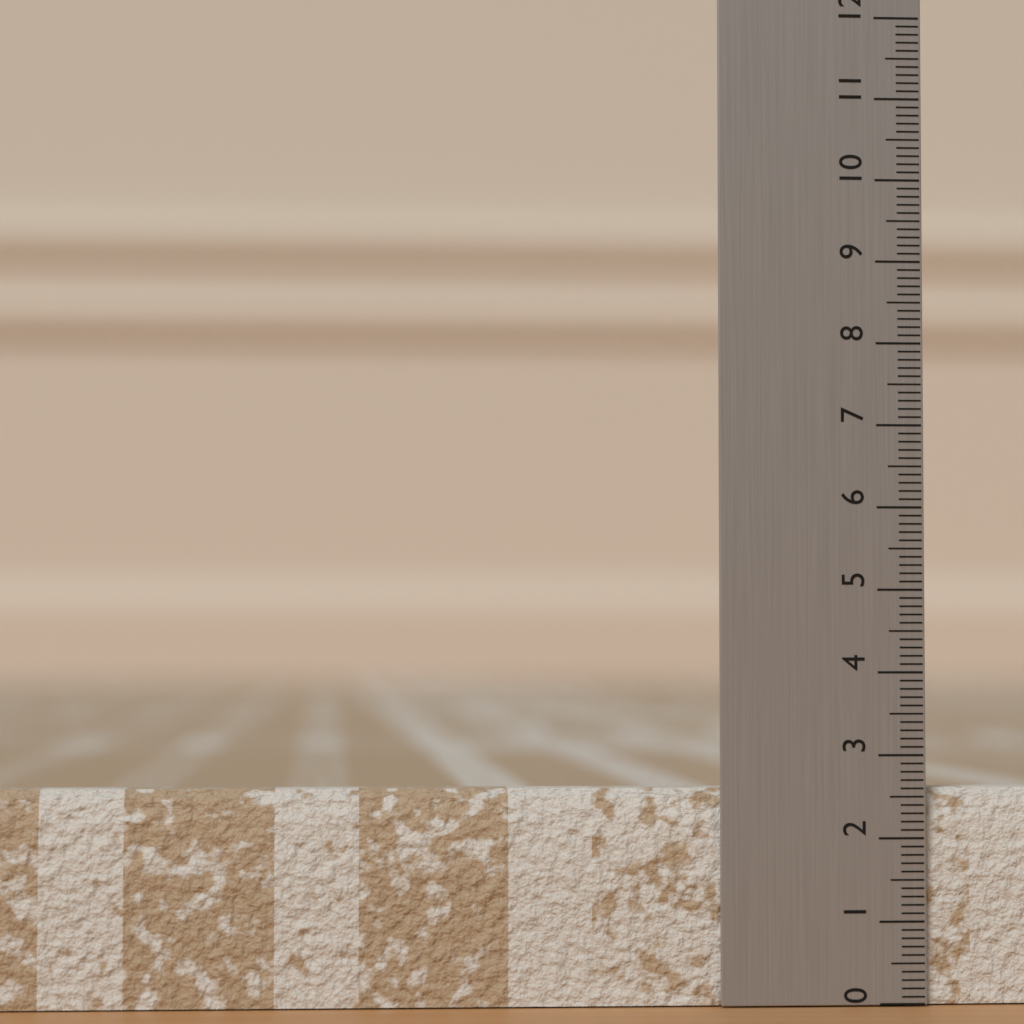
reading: 2.6 (no unit)
